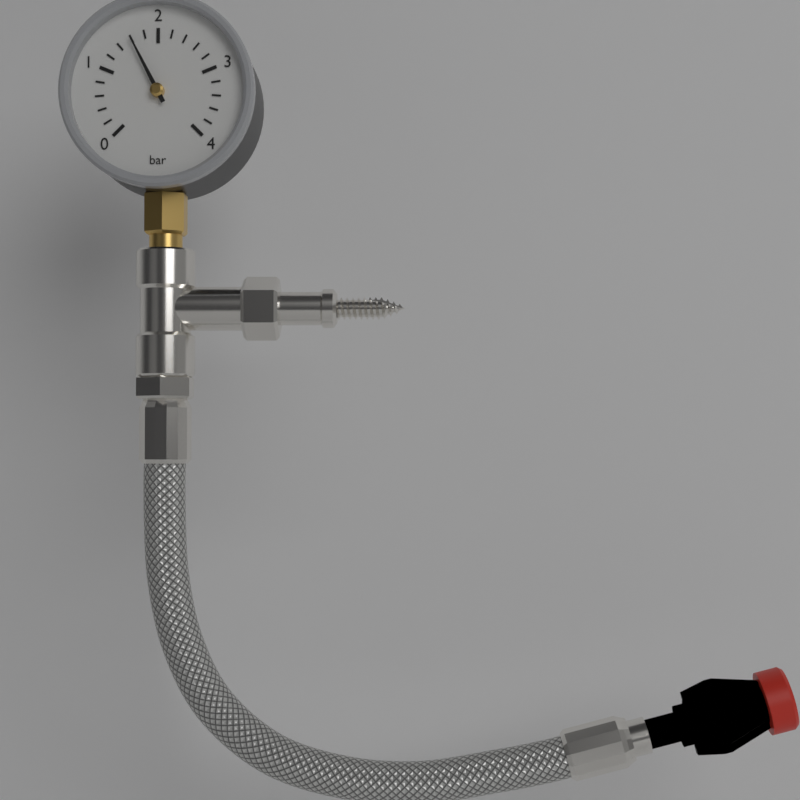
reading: 1.6 bar
